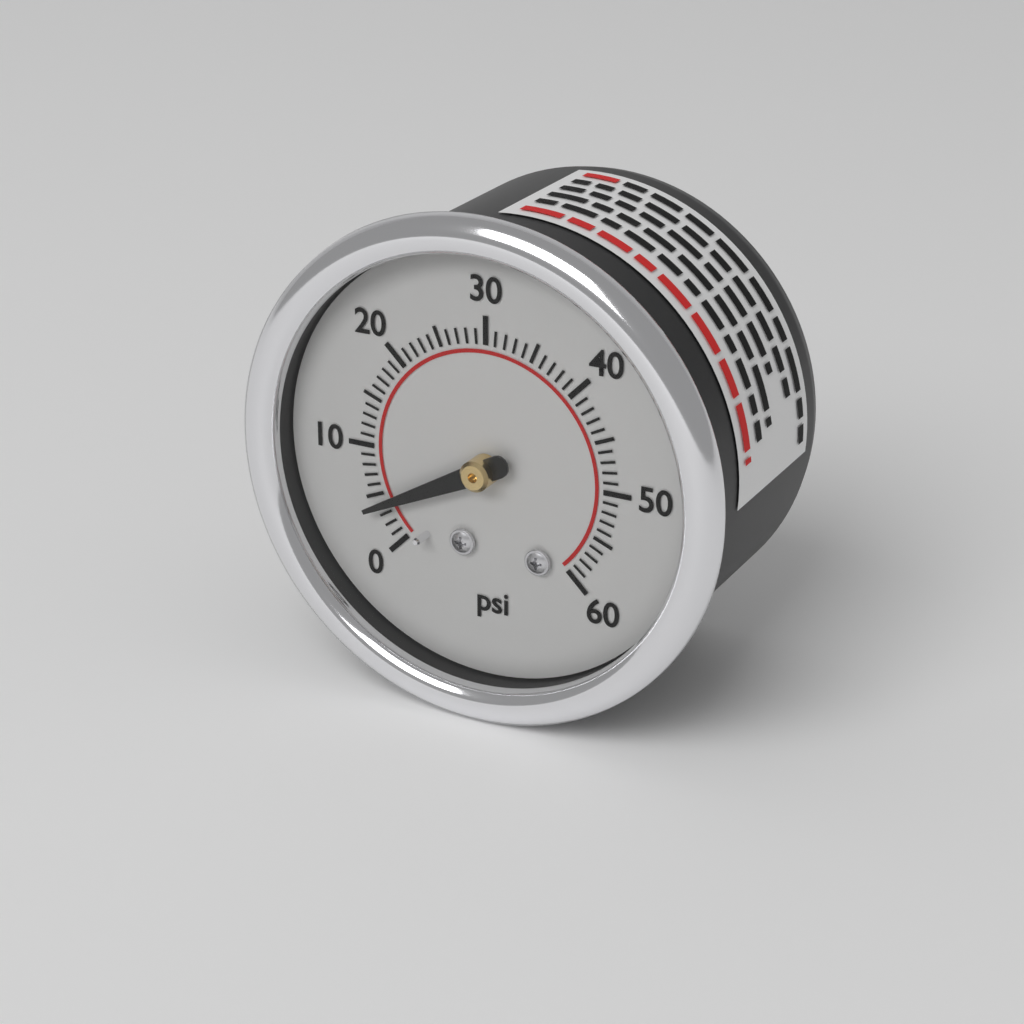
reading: 4 psi
